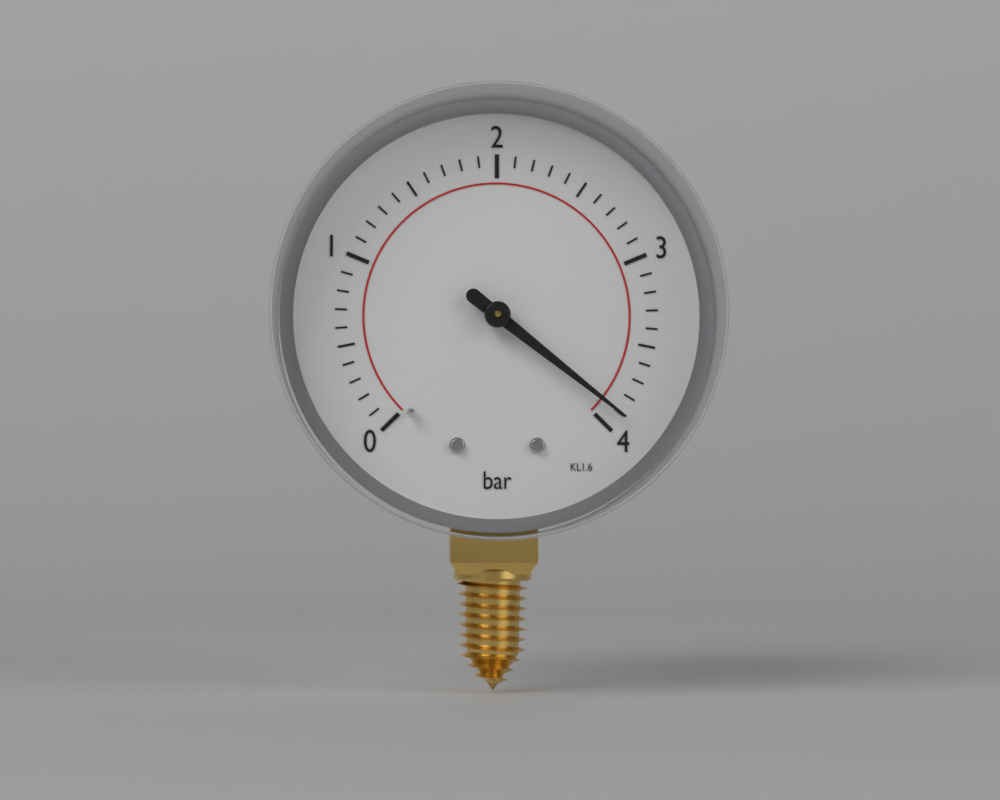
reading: 3.9 bar
